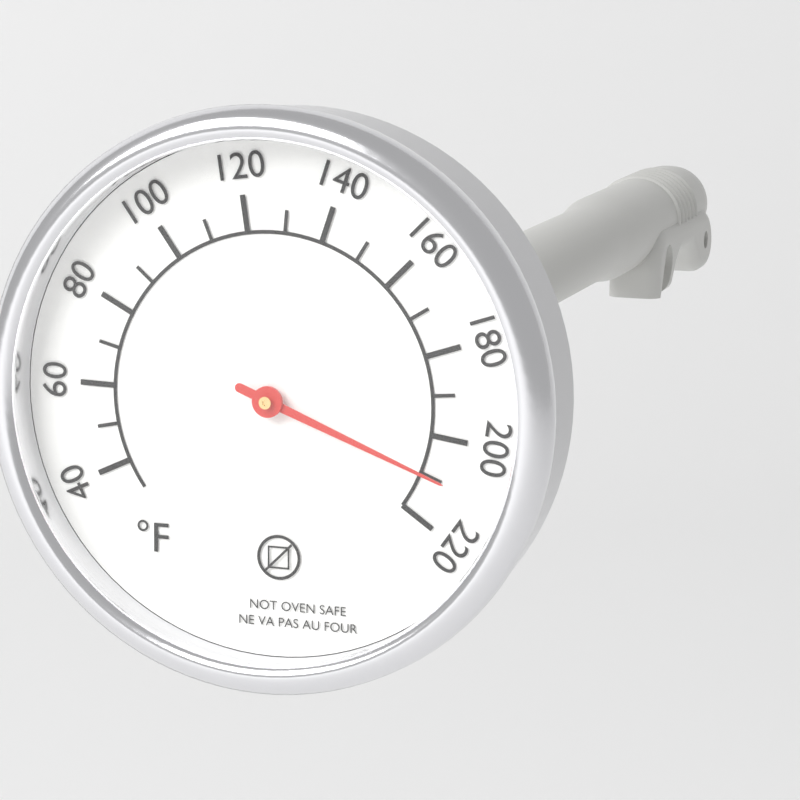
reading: 210 °F
